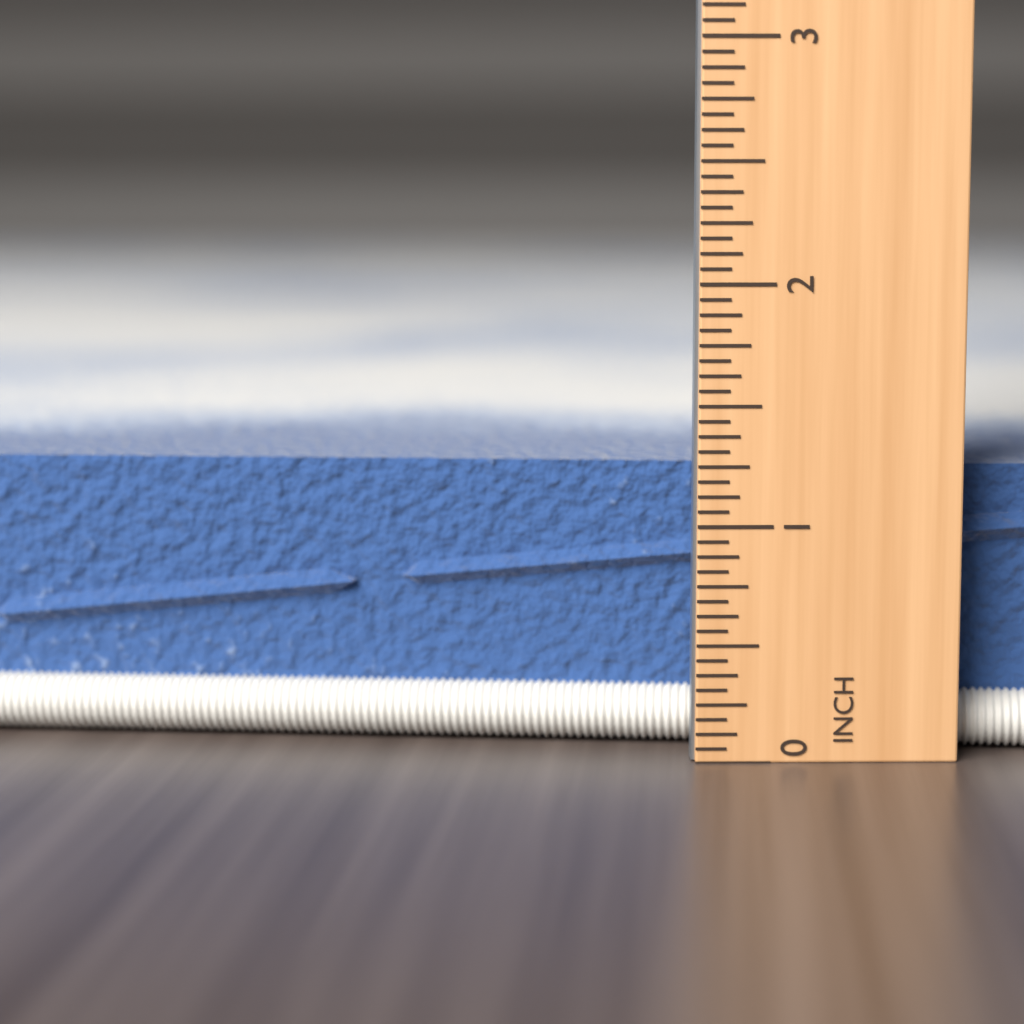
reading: 1.2500 in
